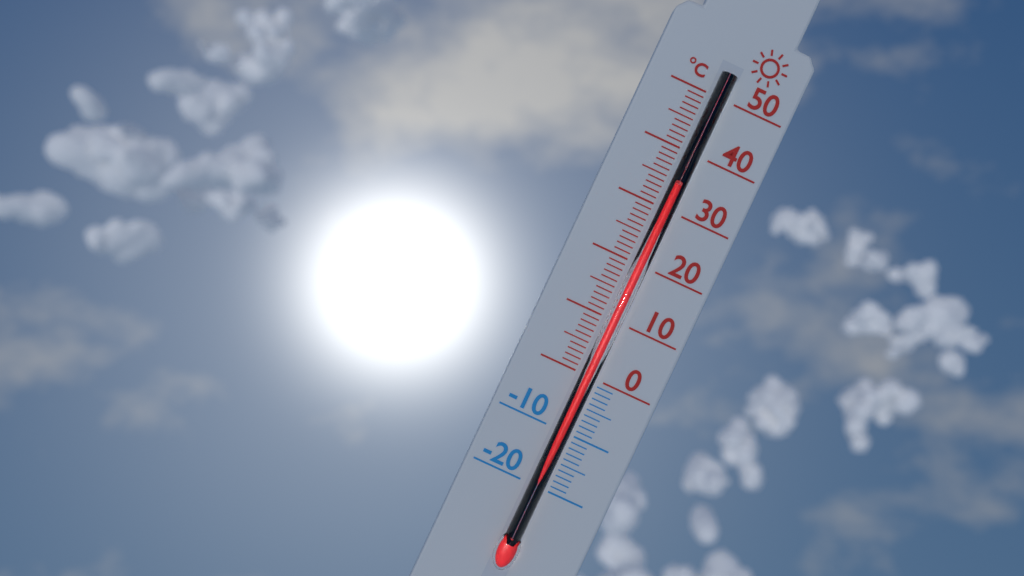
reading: 34 °C
